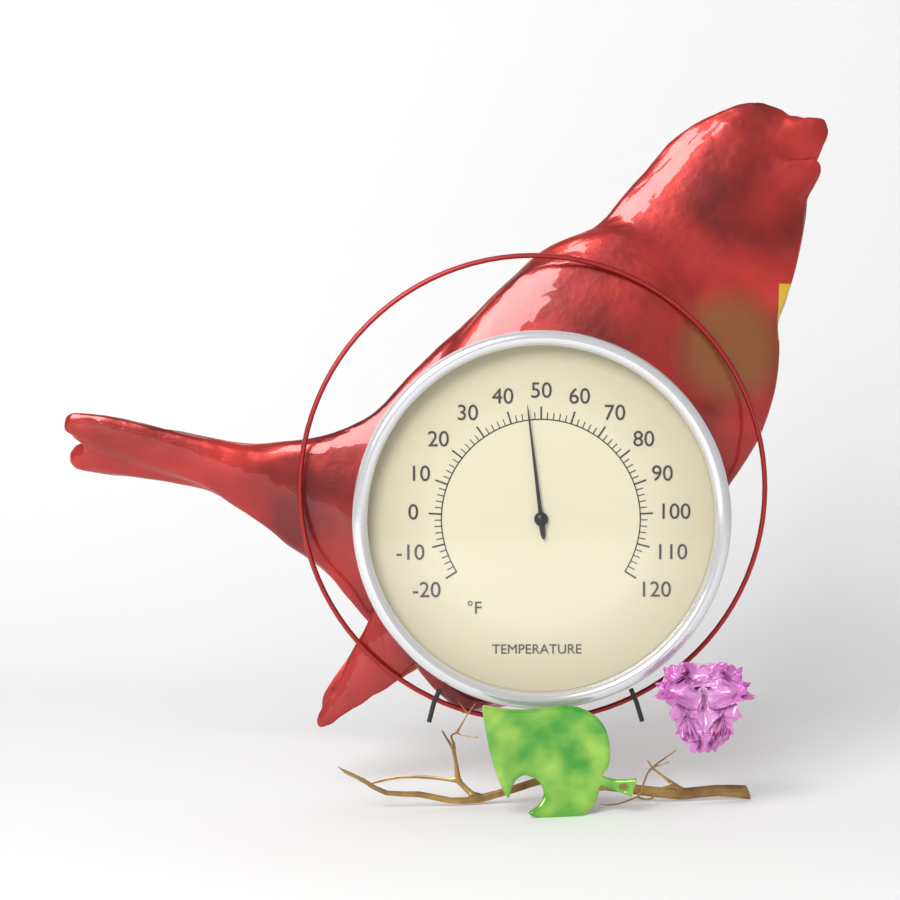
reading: 46 °F
